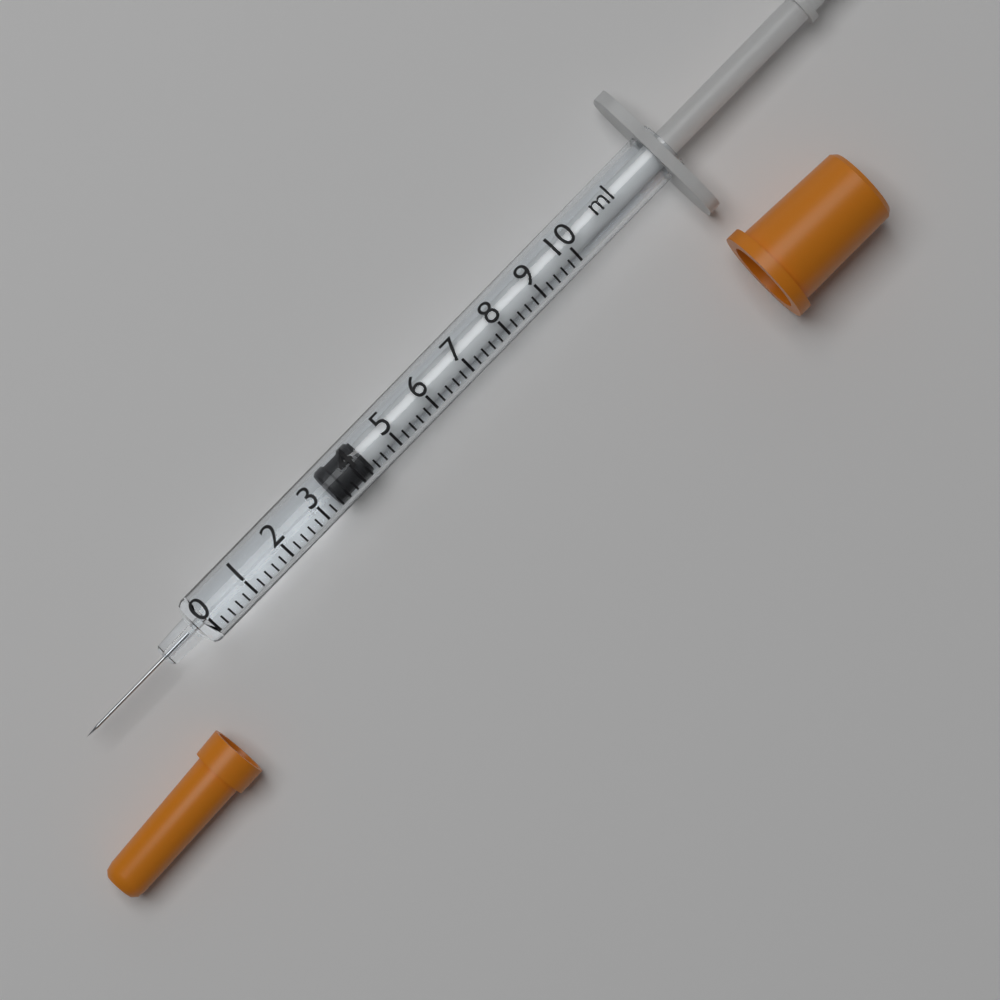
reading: 3.4 ml
